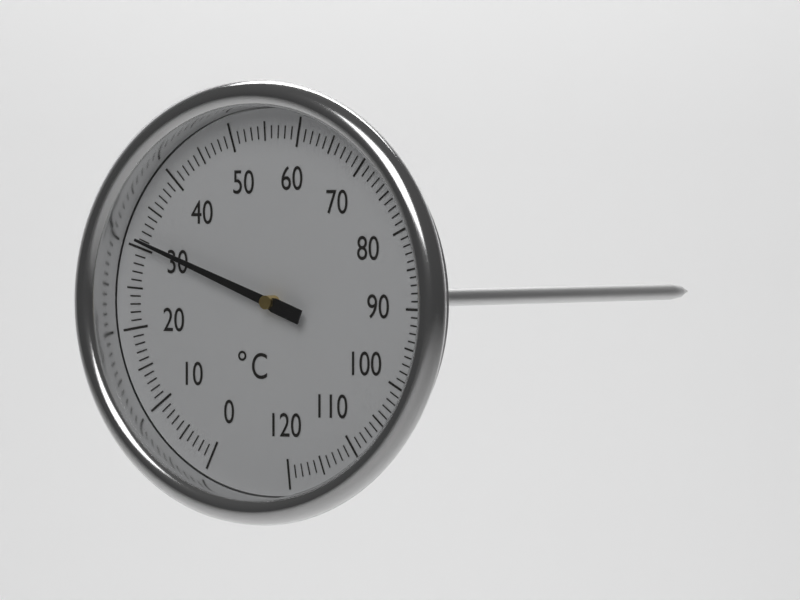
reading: 31 °C
